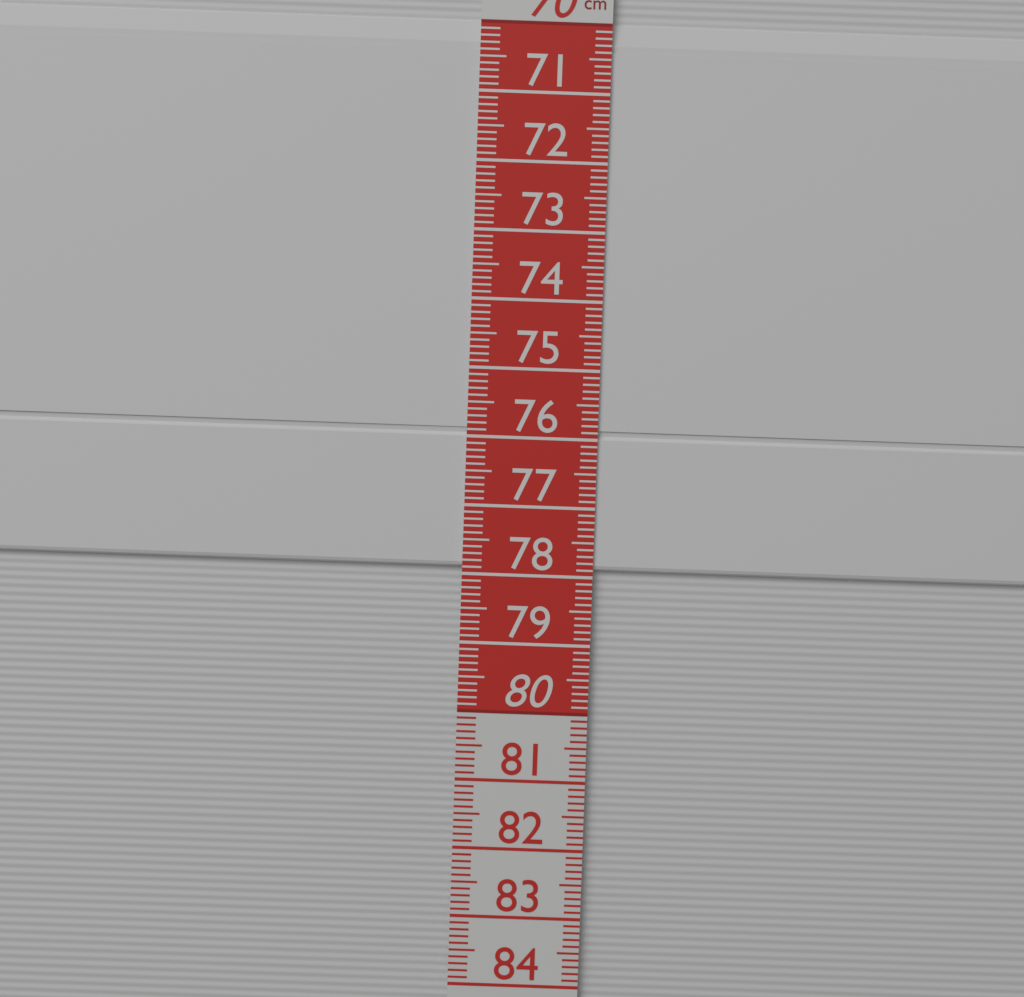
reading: 77.9 cm
